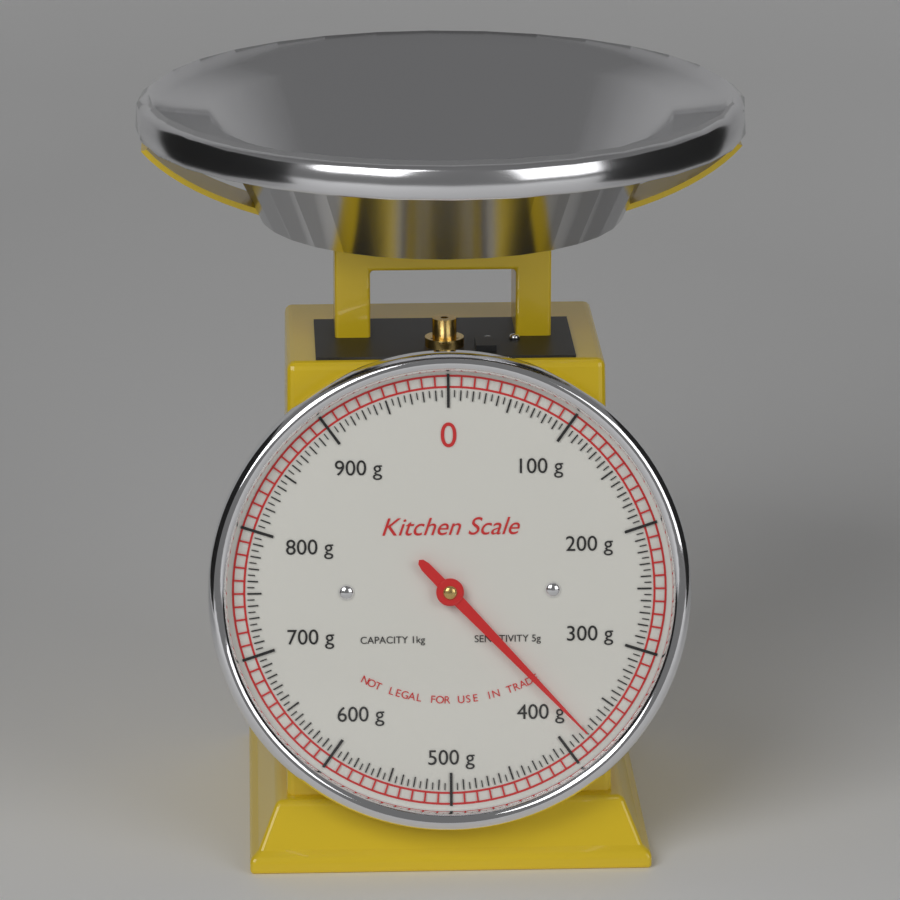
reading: 380 g
